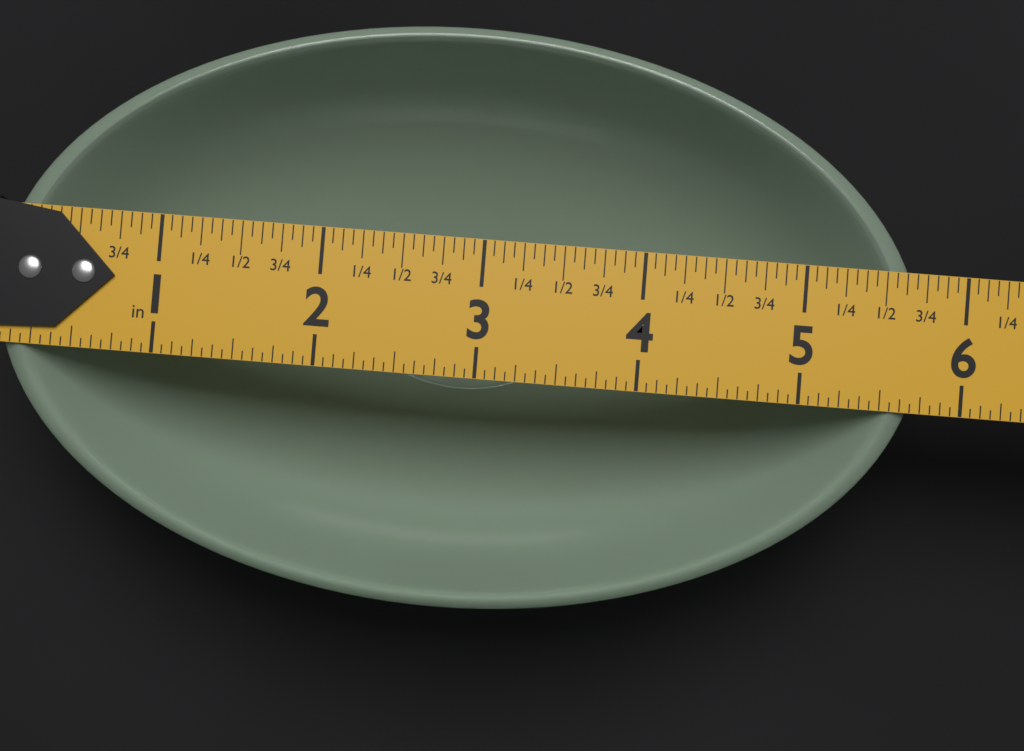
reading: 5.7500 in
